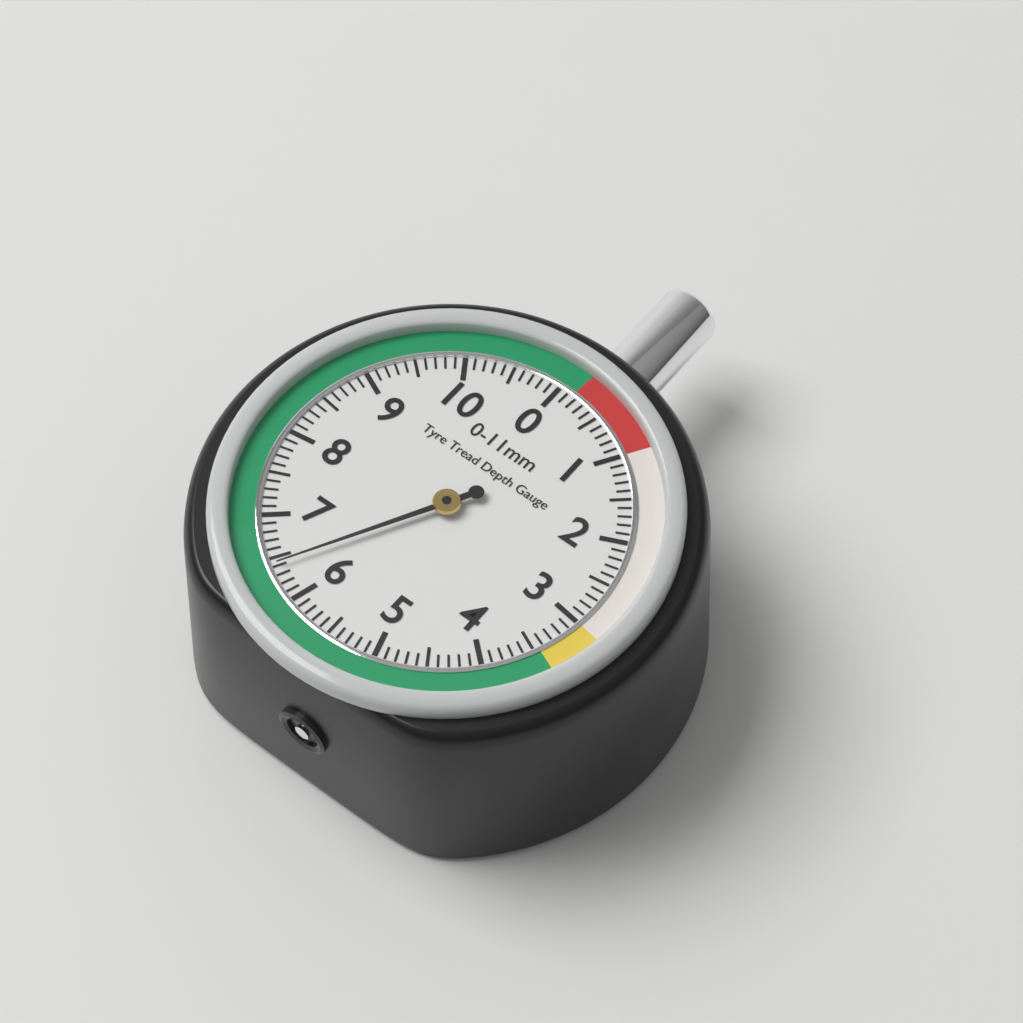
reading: 6.4 mm
